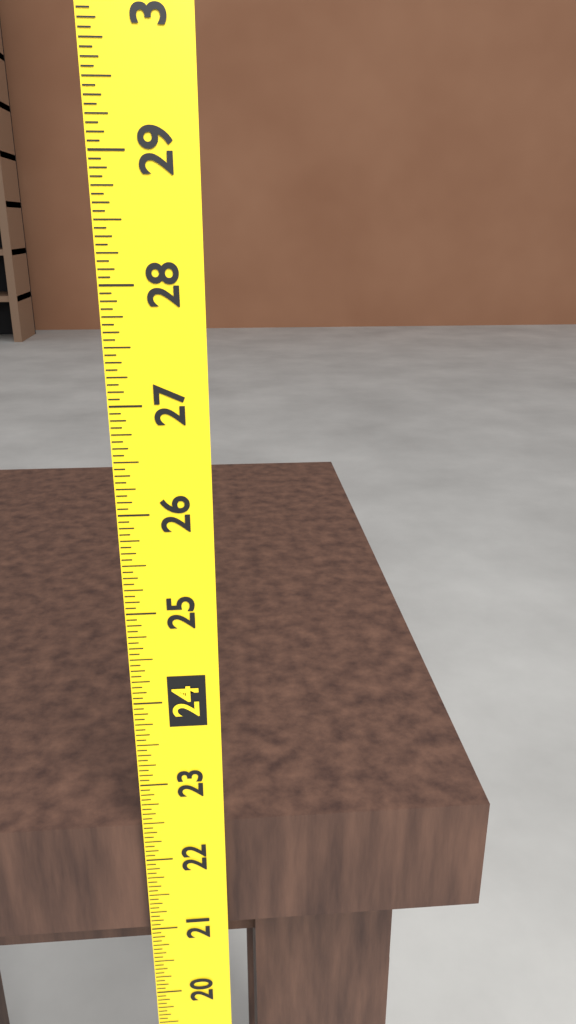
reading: 22.3750 (no unit)
